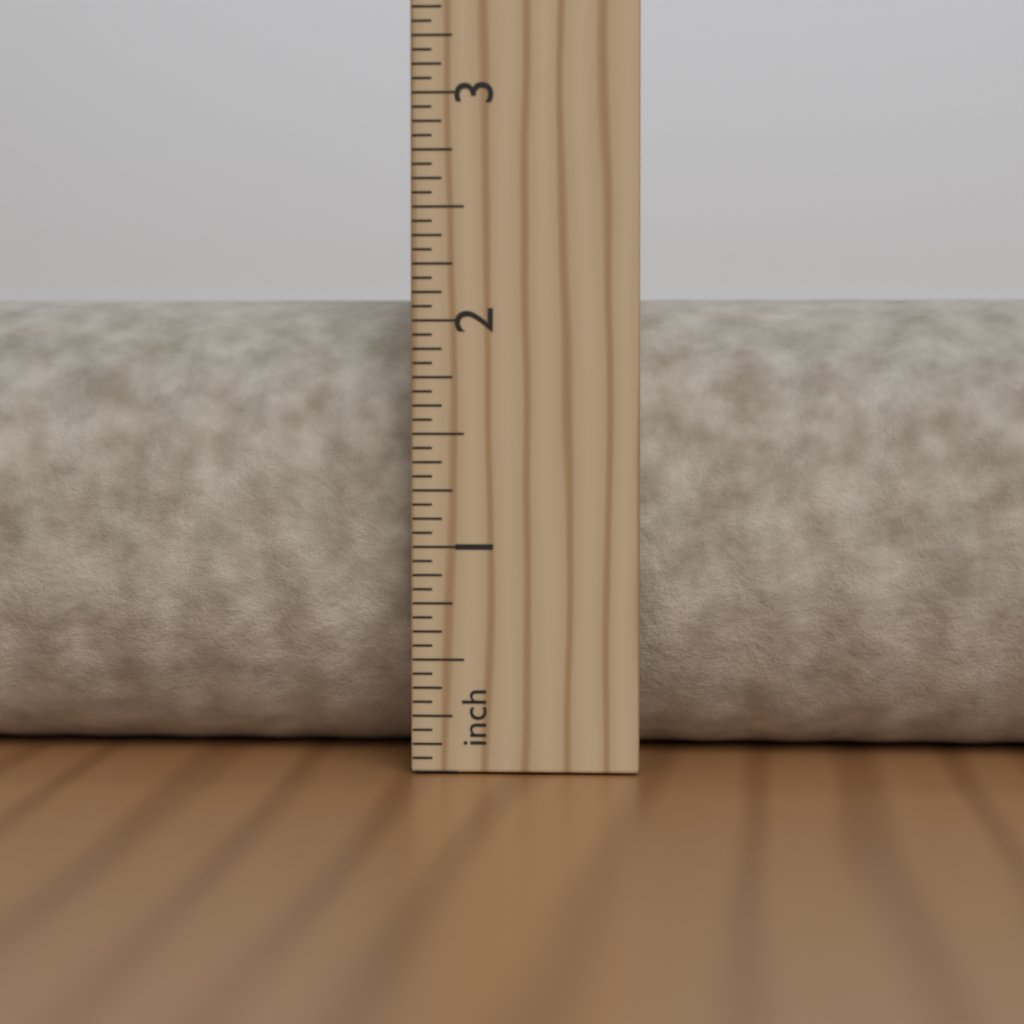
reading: 2.1250 in
